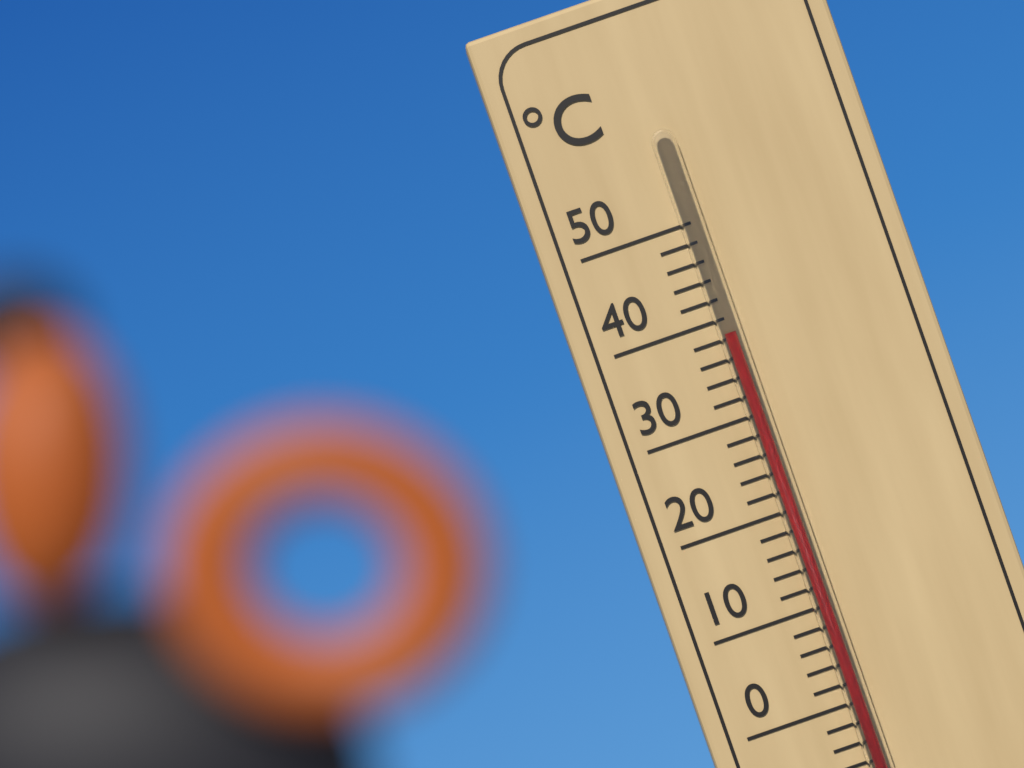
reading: 38.5 °C
